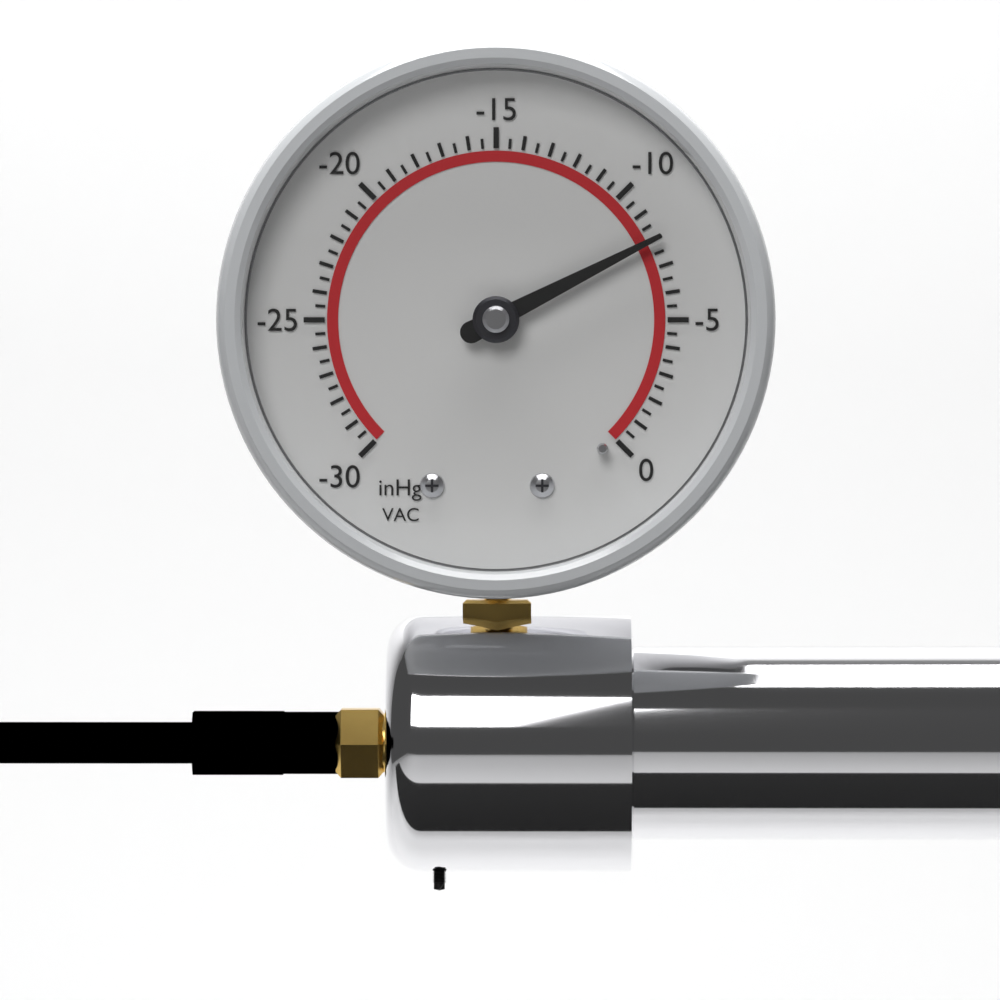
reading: -8.0 inHg
